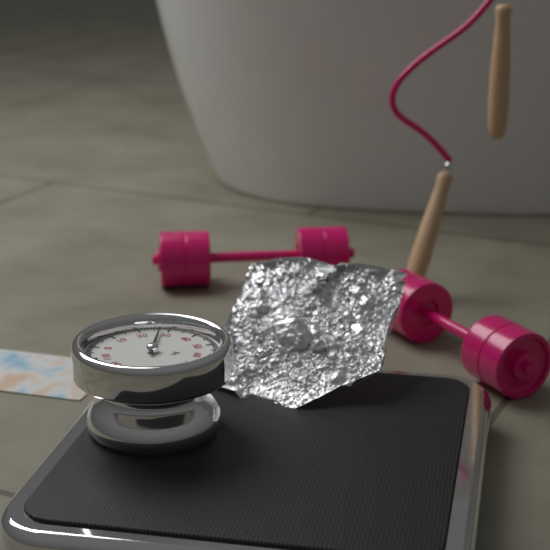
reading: 27 kg
